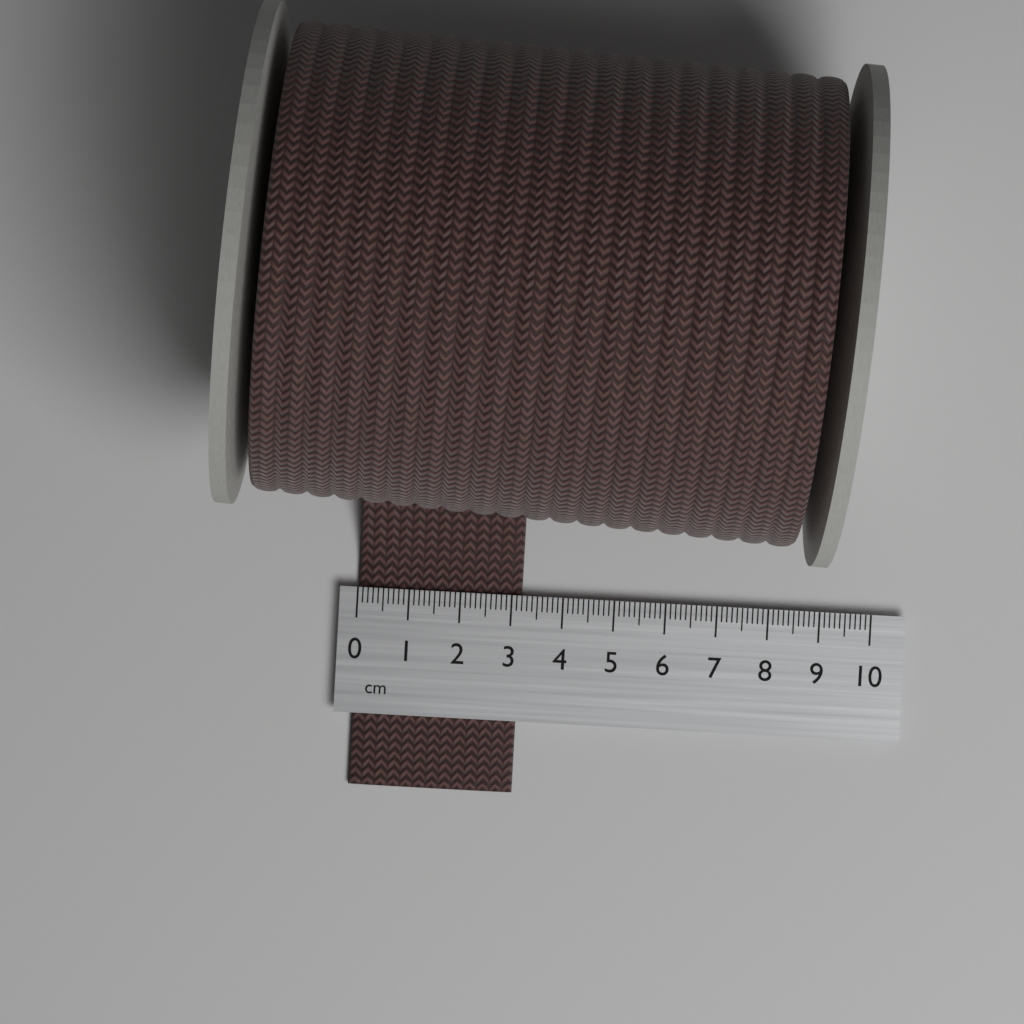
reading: 3.2 cm
